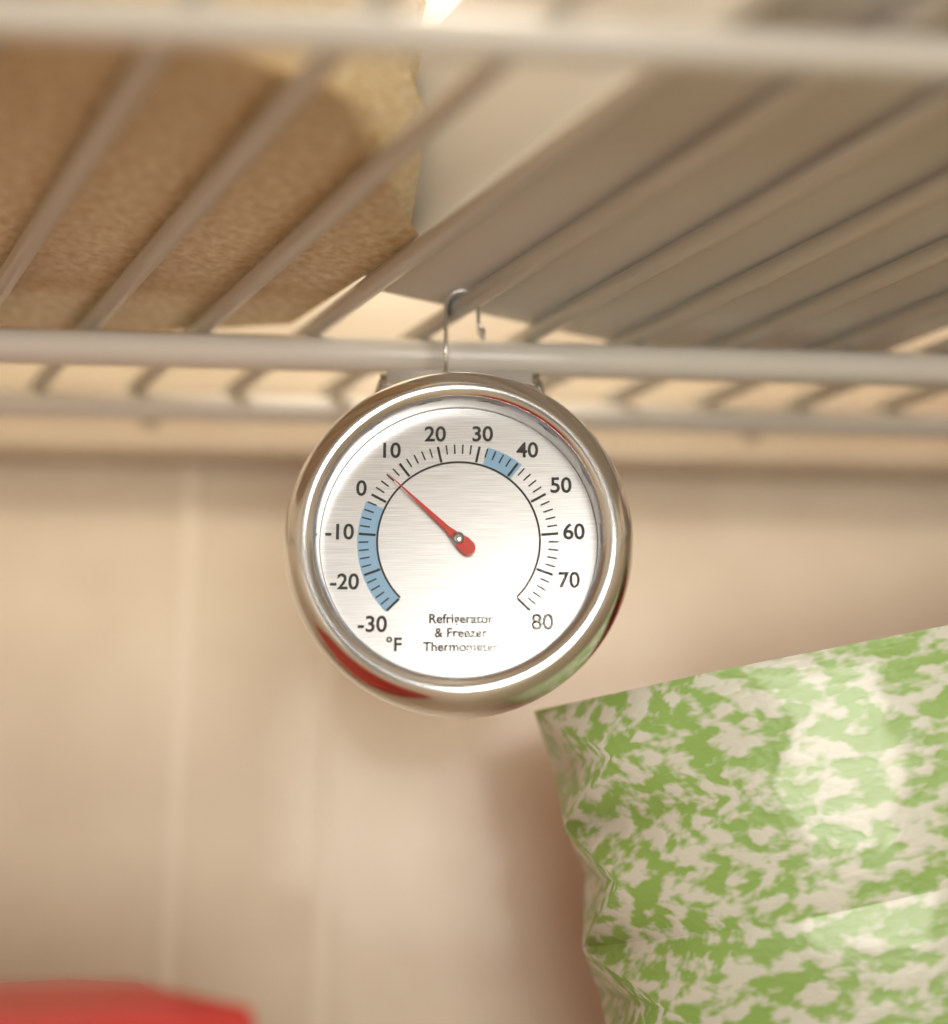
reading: 6 °F
